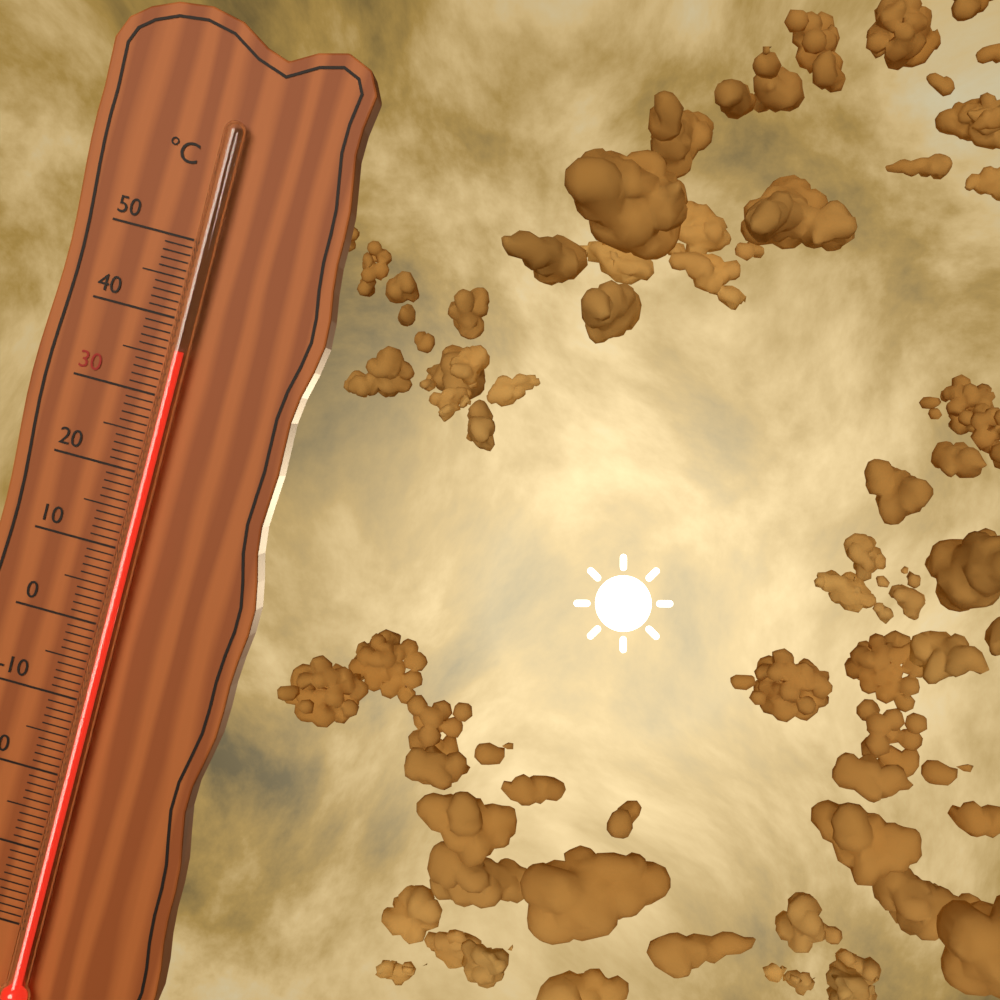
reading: 36 °C
